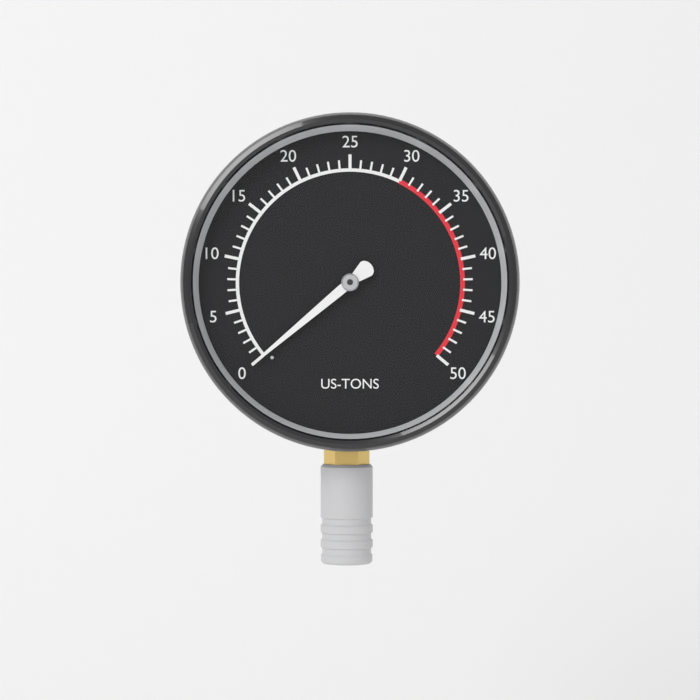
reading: 0 US-TONS
